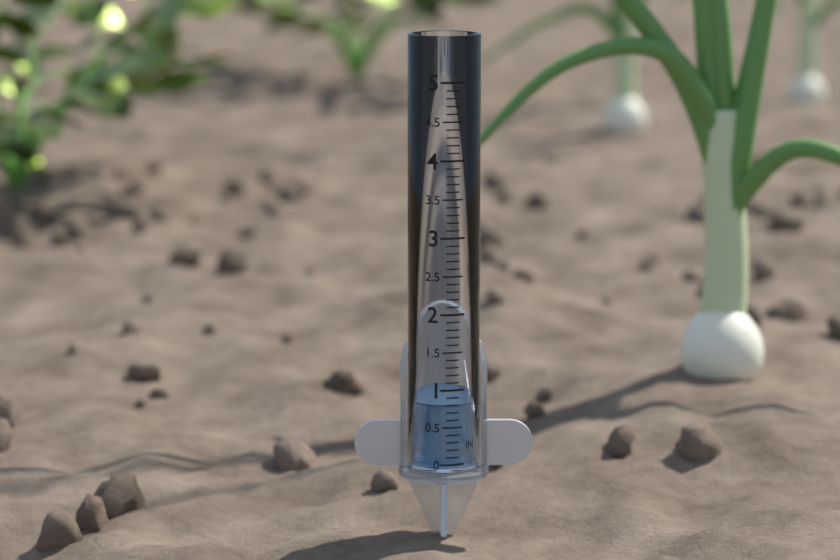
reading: 0.8 in
